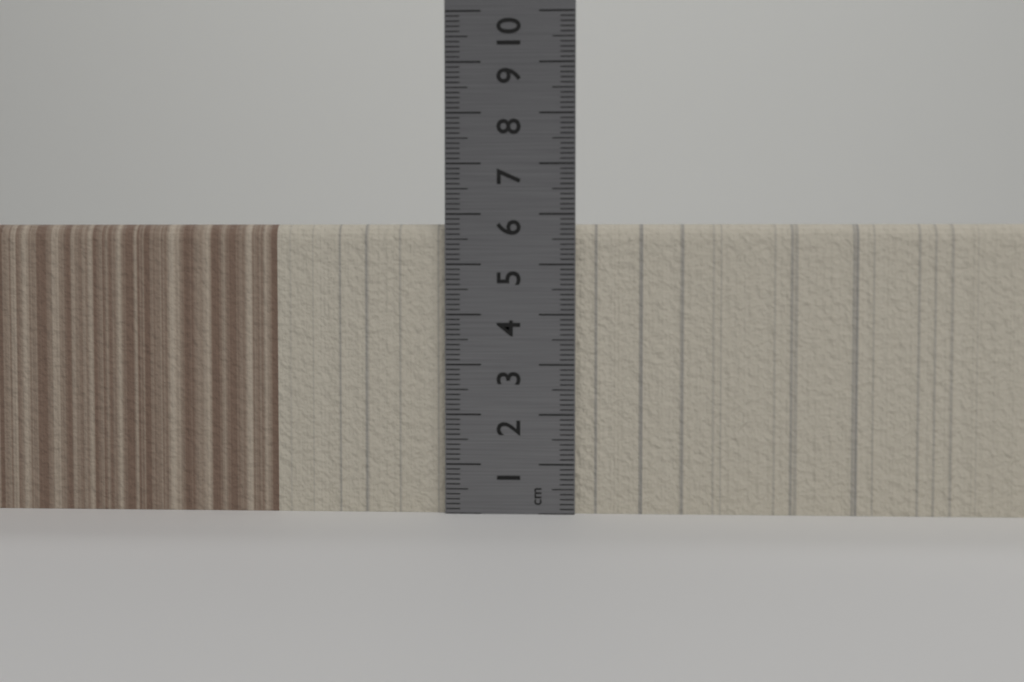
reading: 5.8 cm
